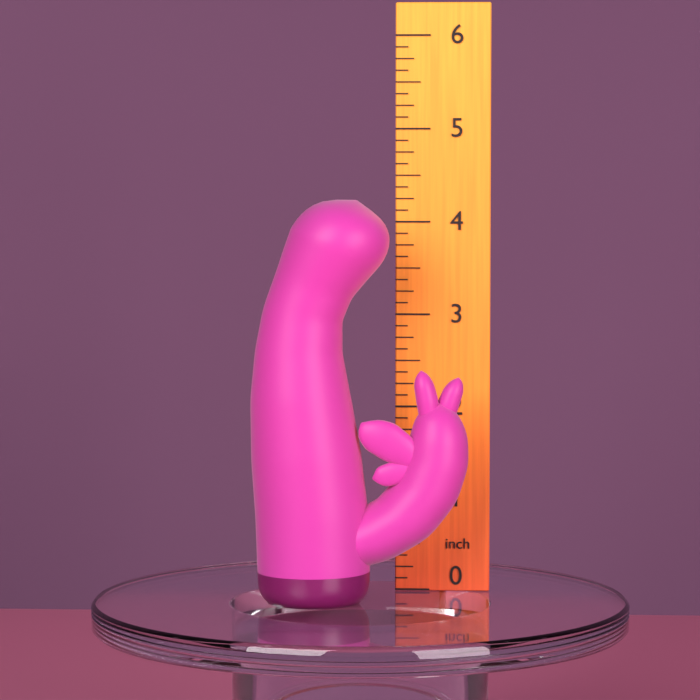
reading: 4.250 inch
